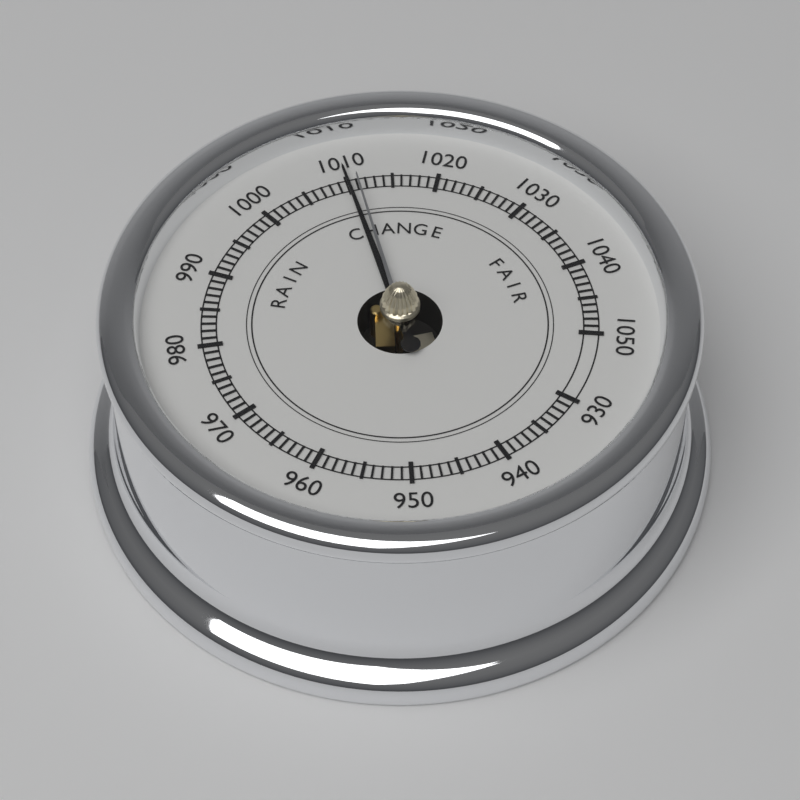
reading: 1010 (no unit)
